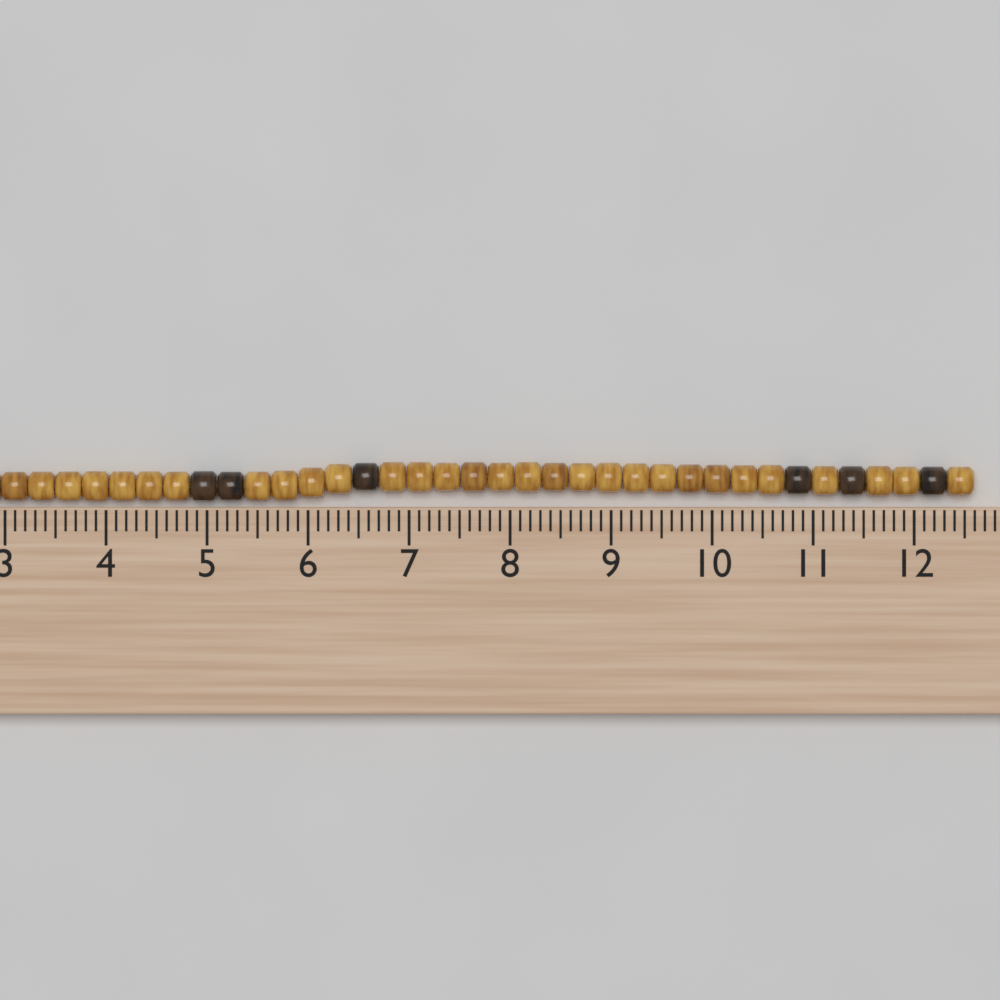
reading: 12.6 cm
